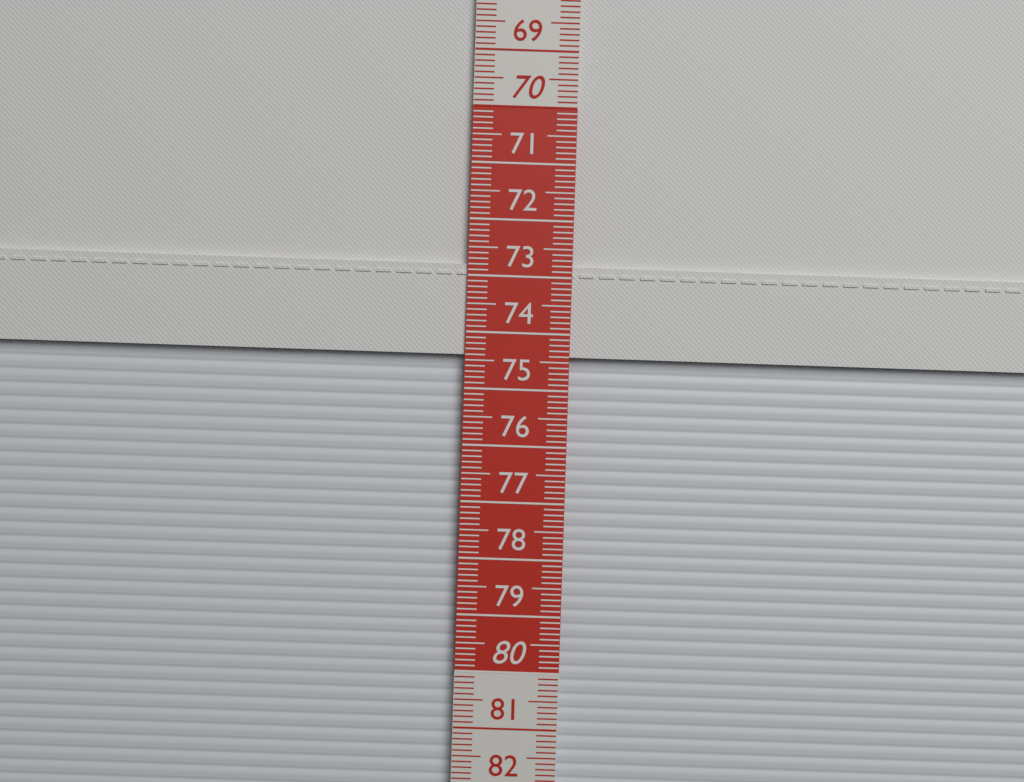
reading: 74.4 cm
